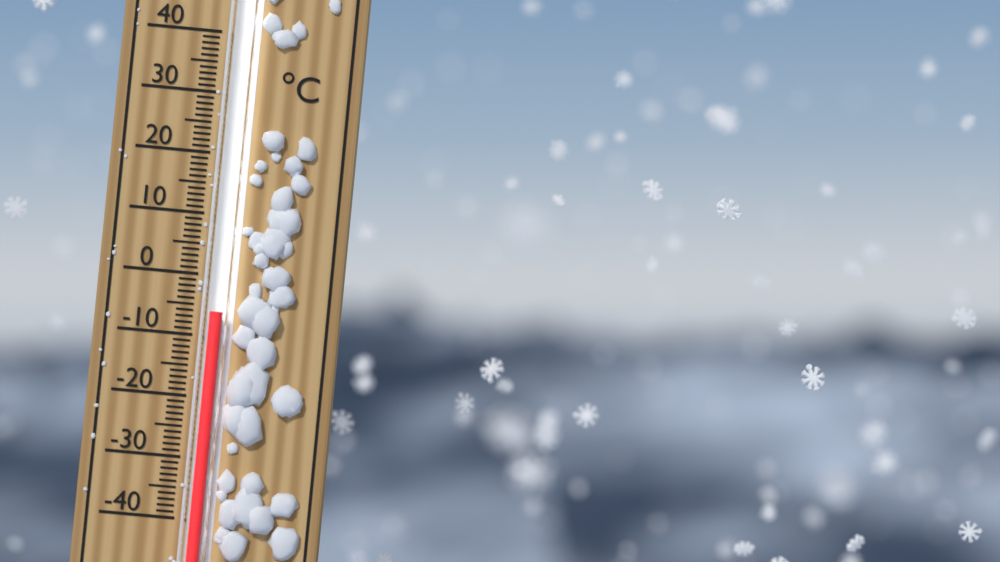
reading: -6 °C
